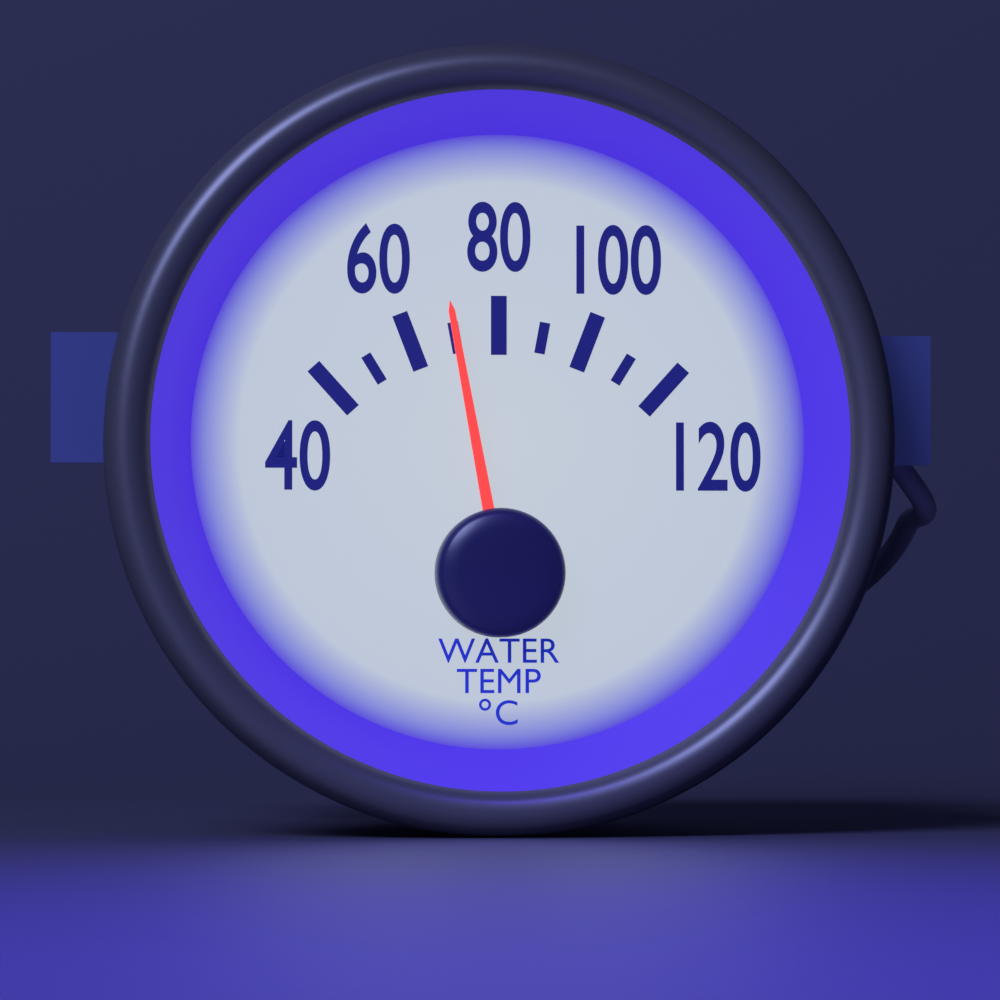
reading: 70 °C
